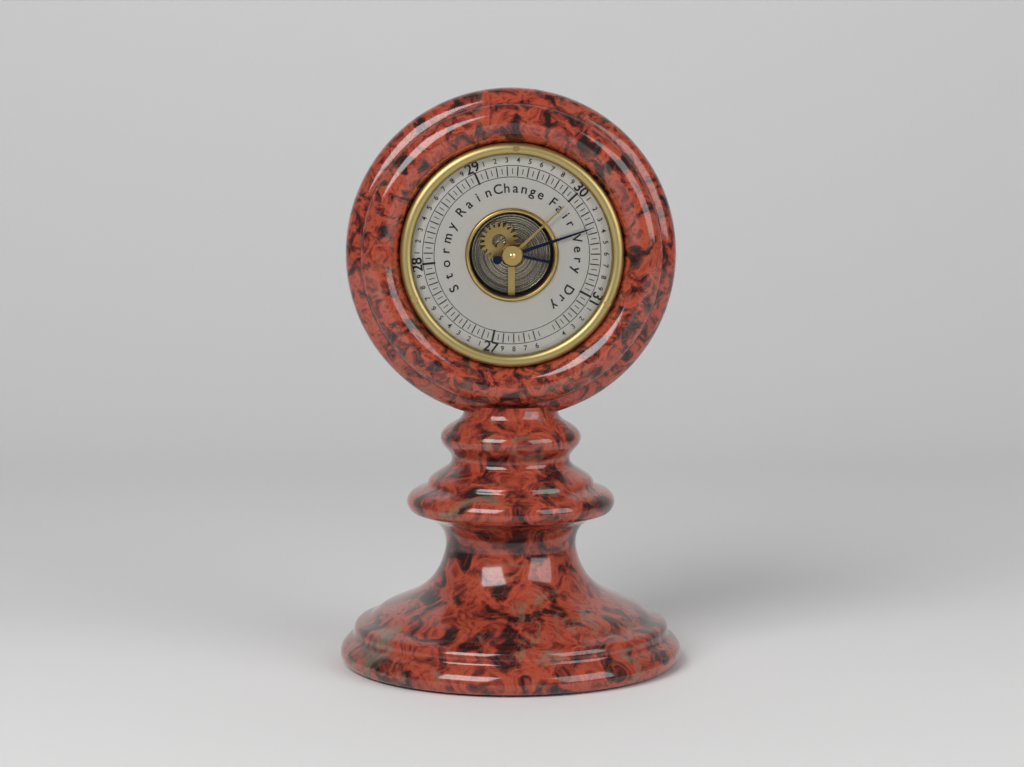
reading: 30.35 (no unit)
